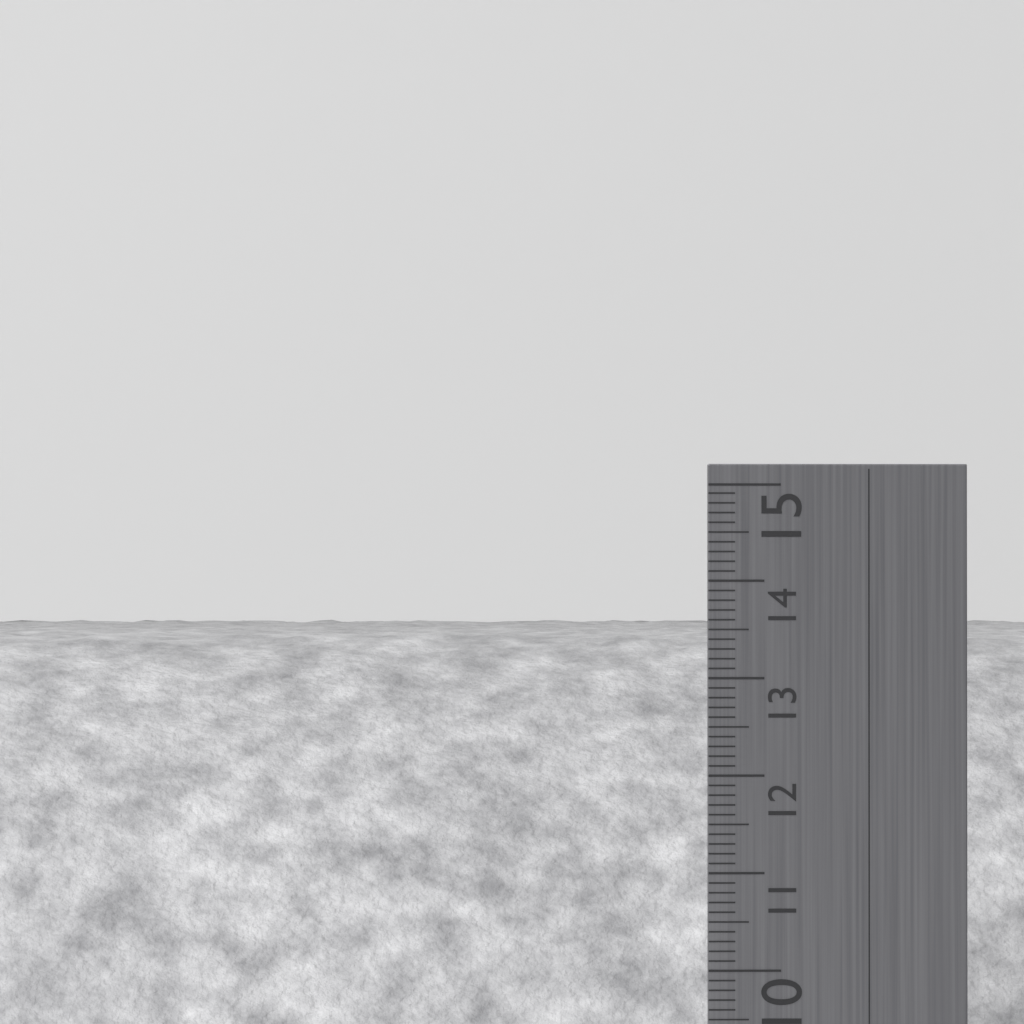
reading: 13.4 cm
